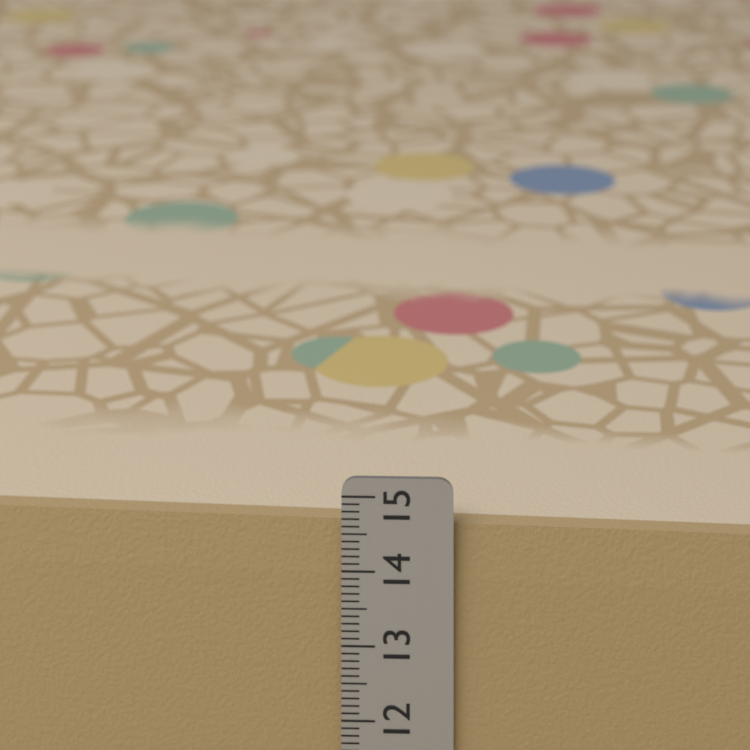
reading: 14.6 cm
